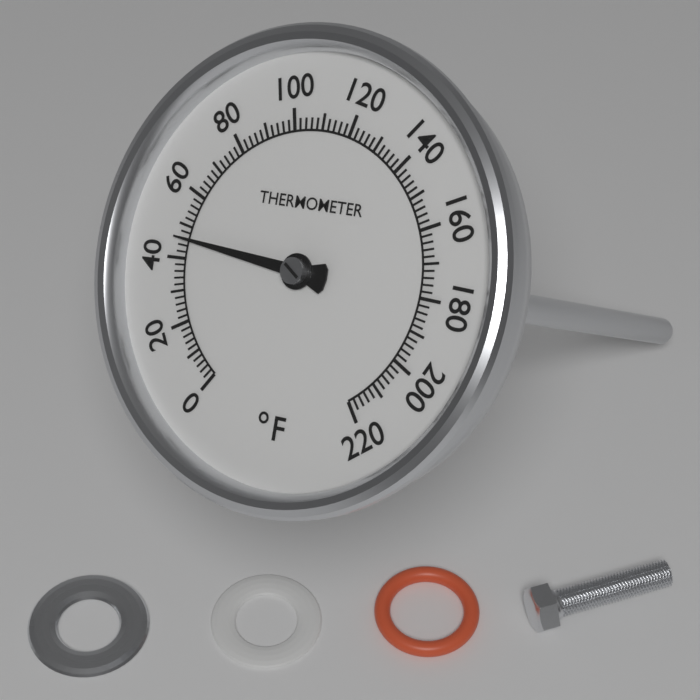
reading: 46 °F
